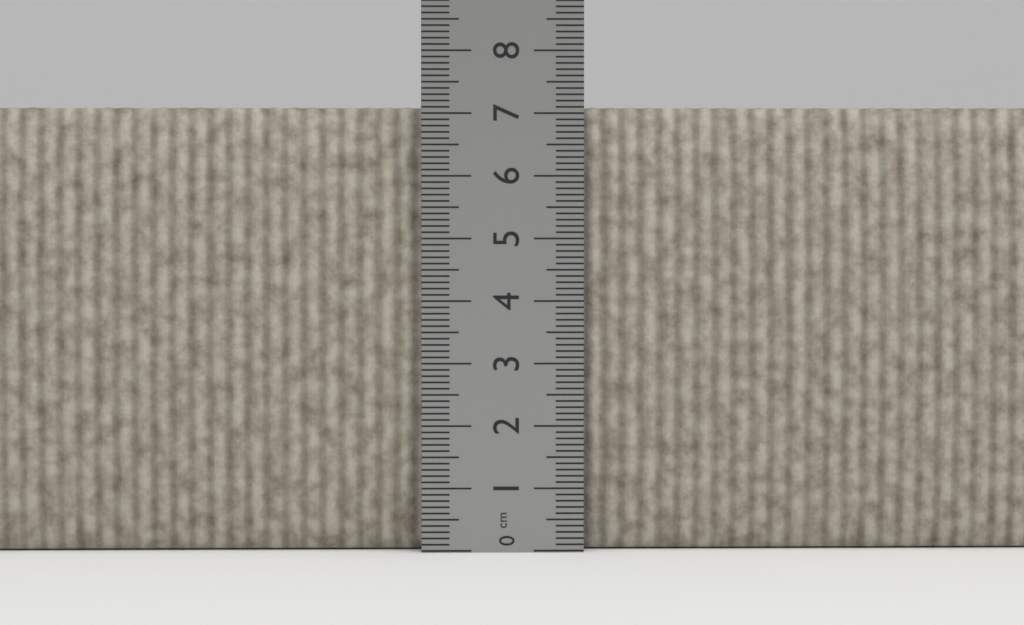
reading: 7.1 cm
